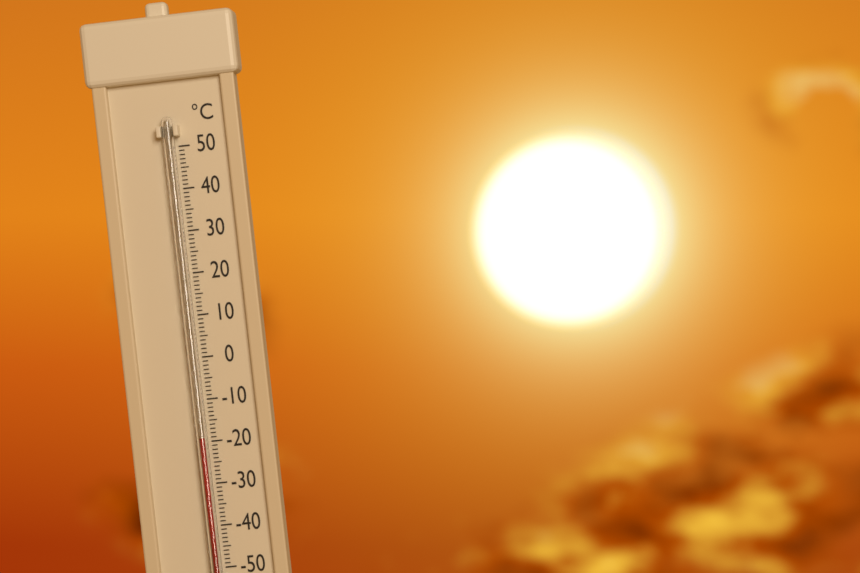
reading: -19 °C
